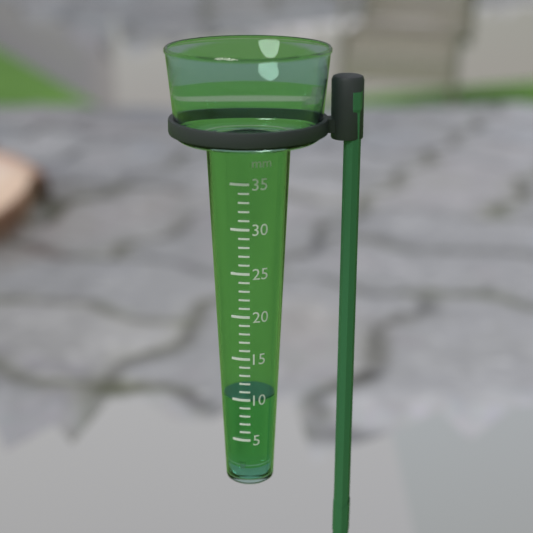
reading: 10 mm
